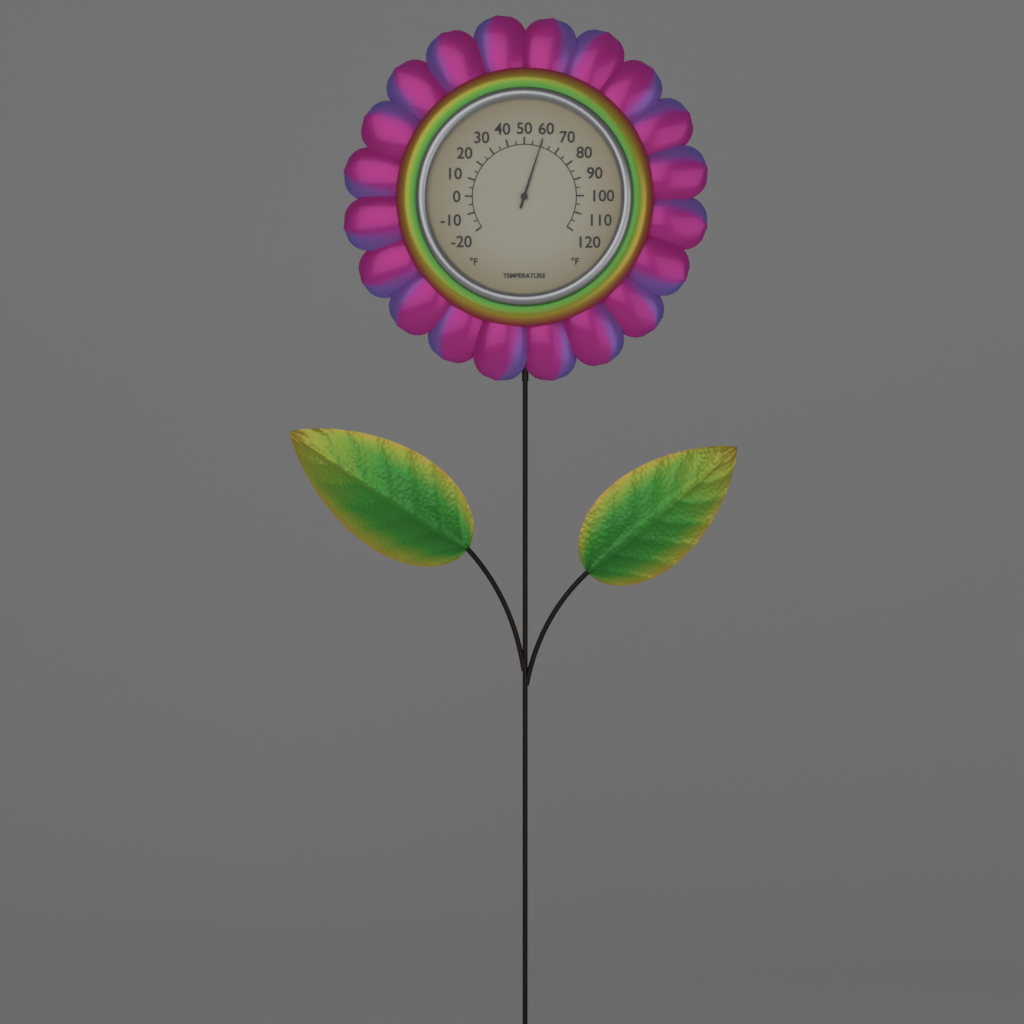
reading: 60 °F
